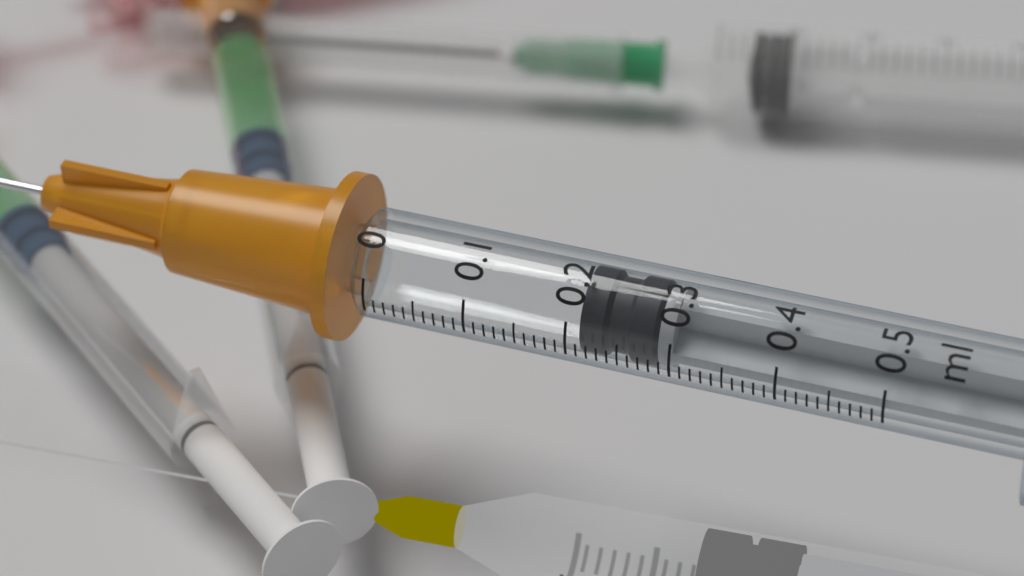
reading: 0.21 ml
